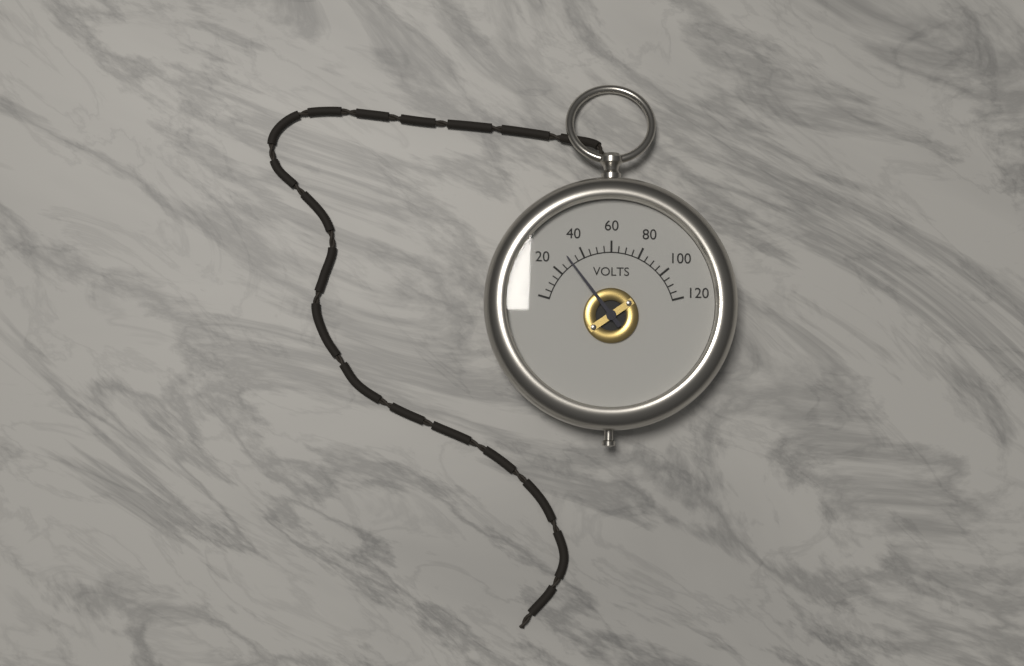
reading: 30 V
